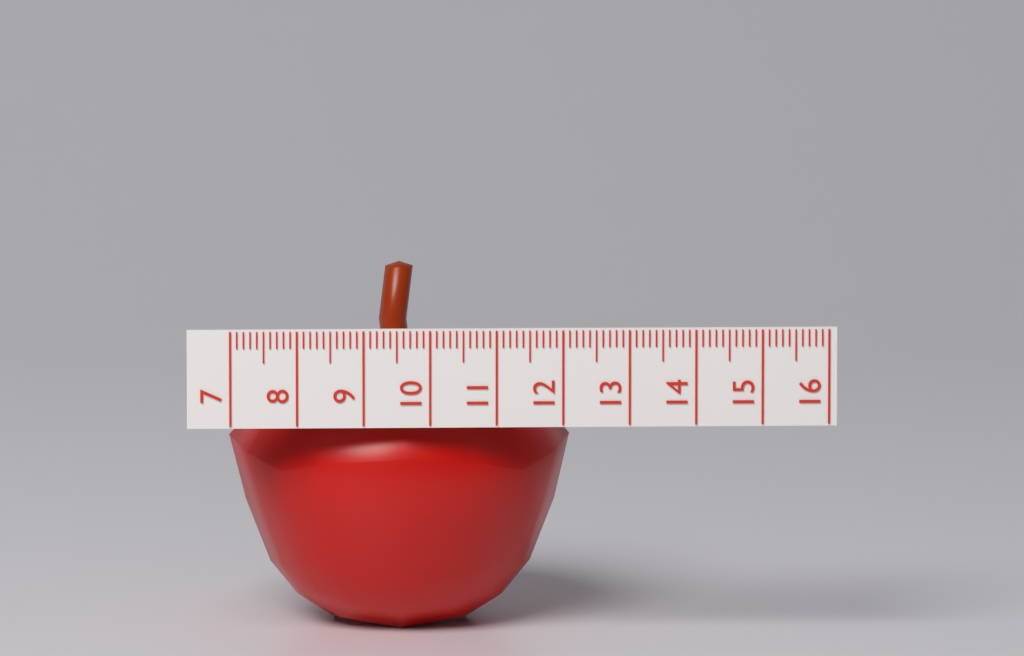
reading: 12.2 (no unit)
